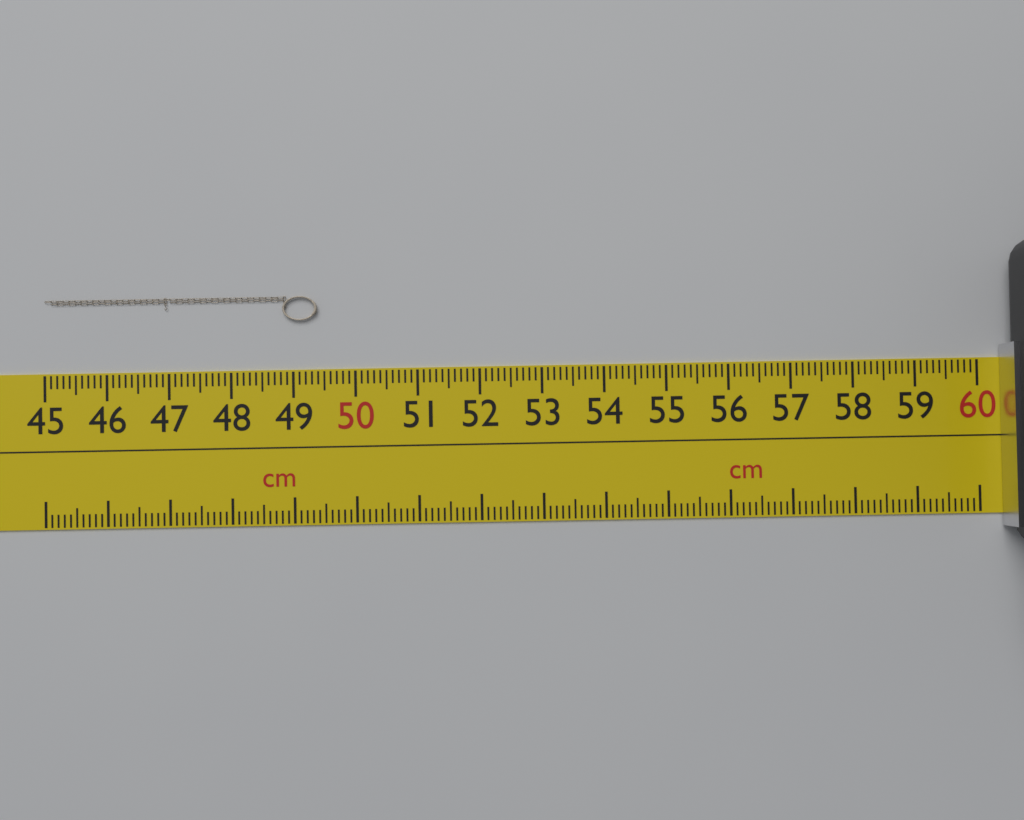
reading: 49.4 cm
